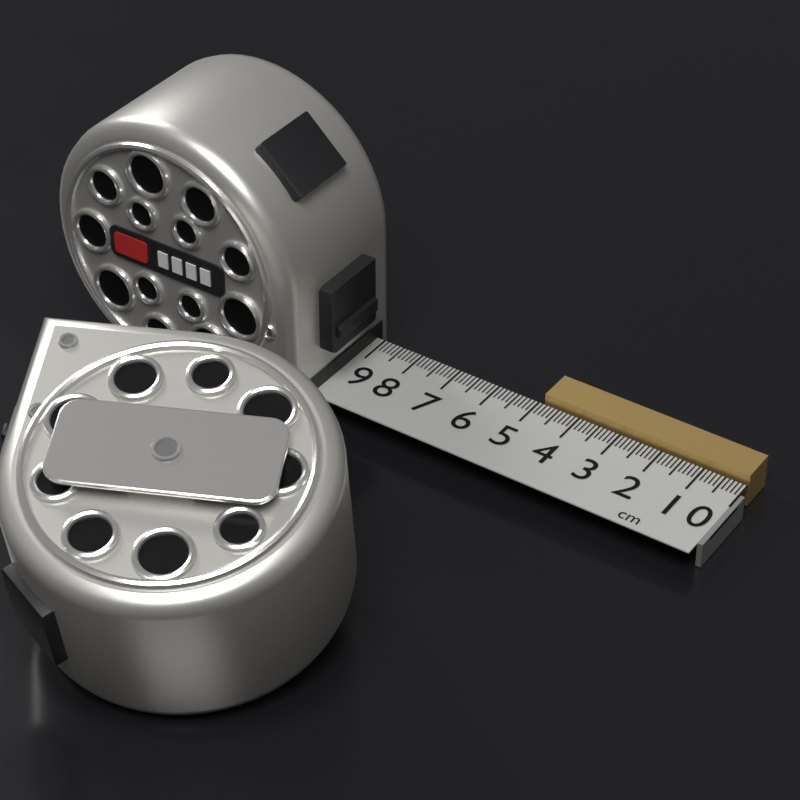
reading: 4.9 cm
